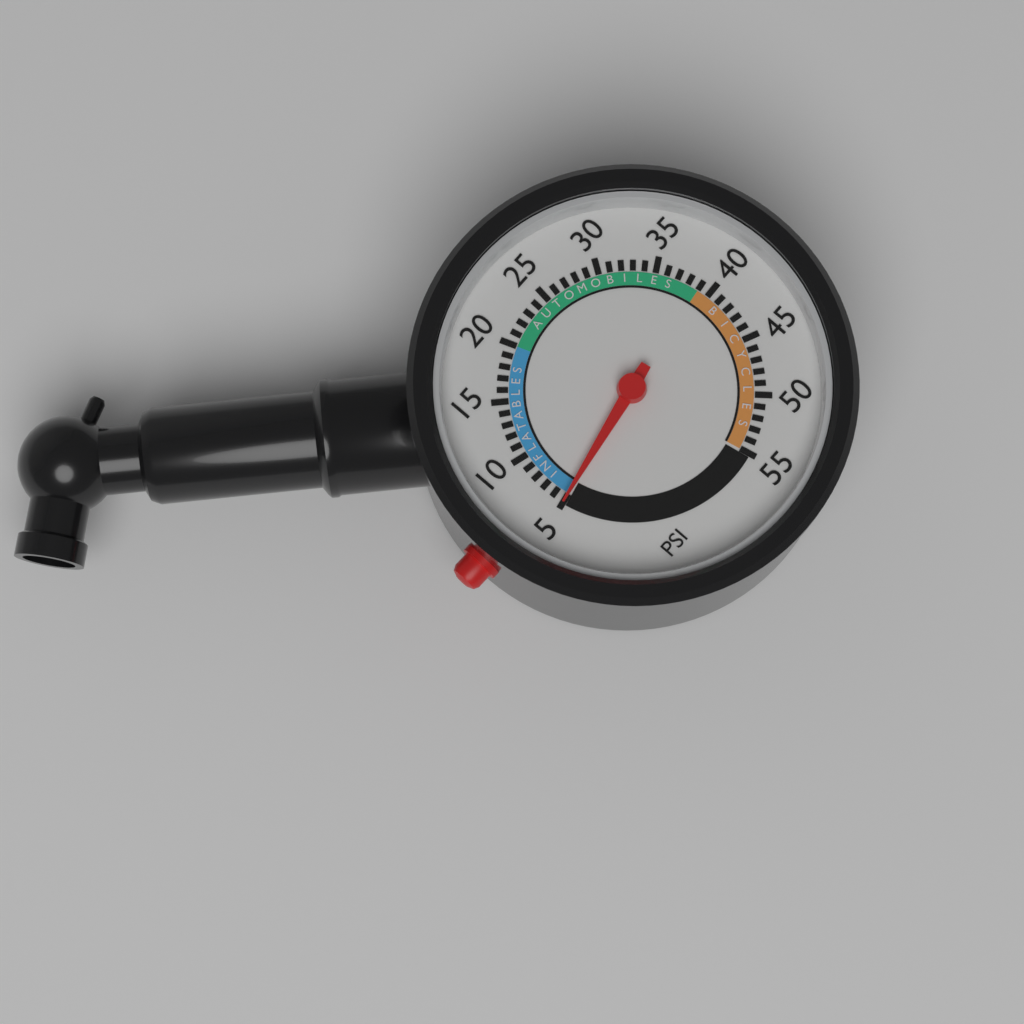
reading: 5 psi
